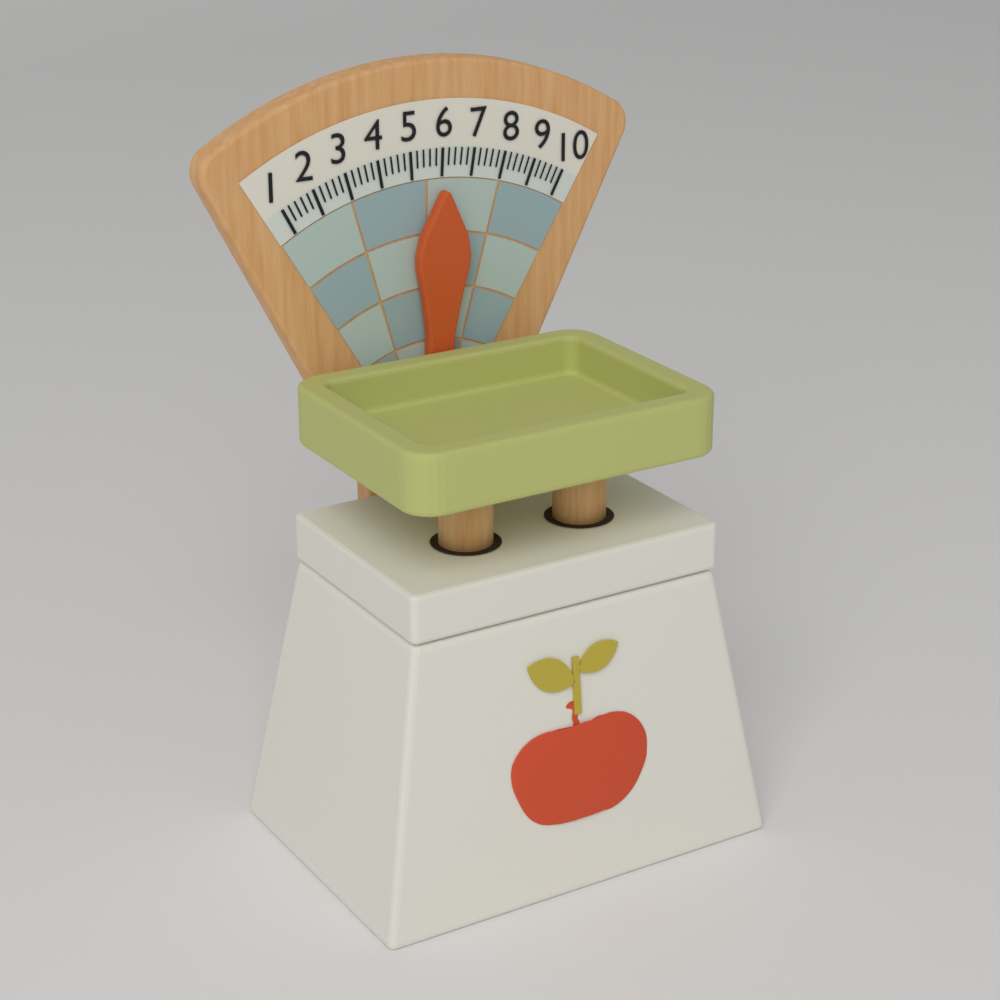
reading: 6.0 (no unit)
